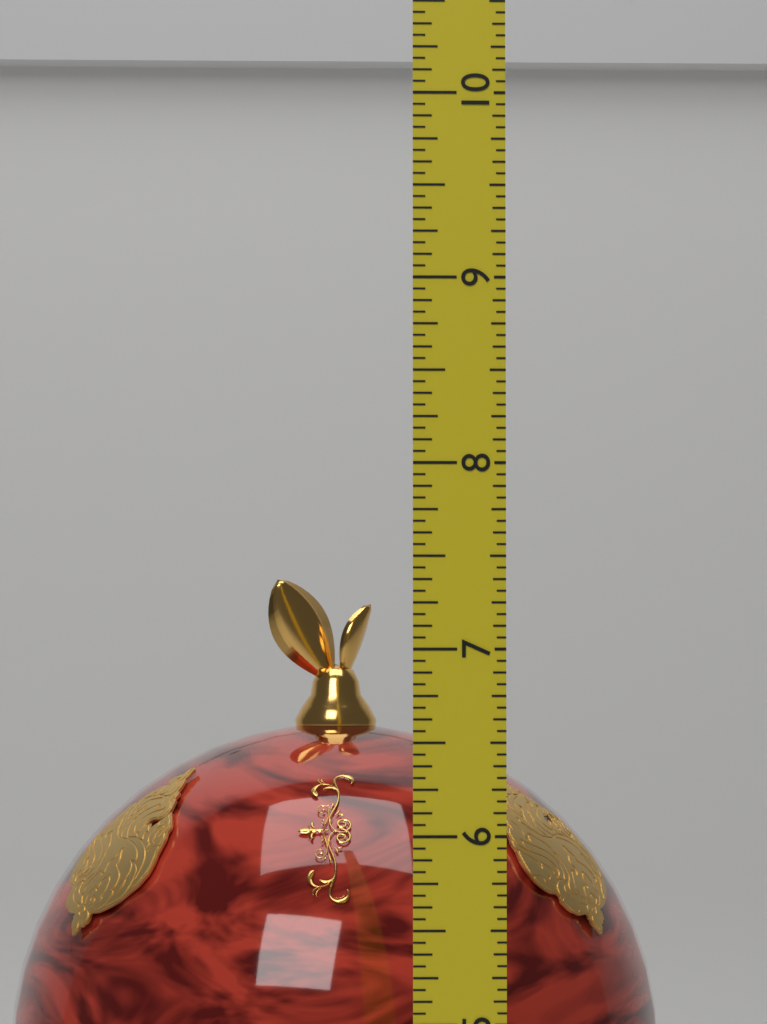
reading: 7.4375 (no unit)
